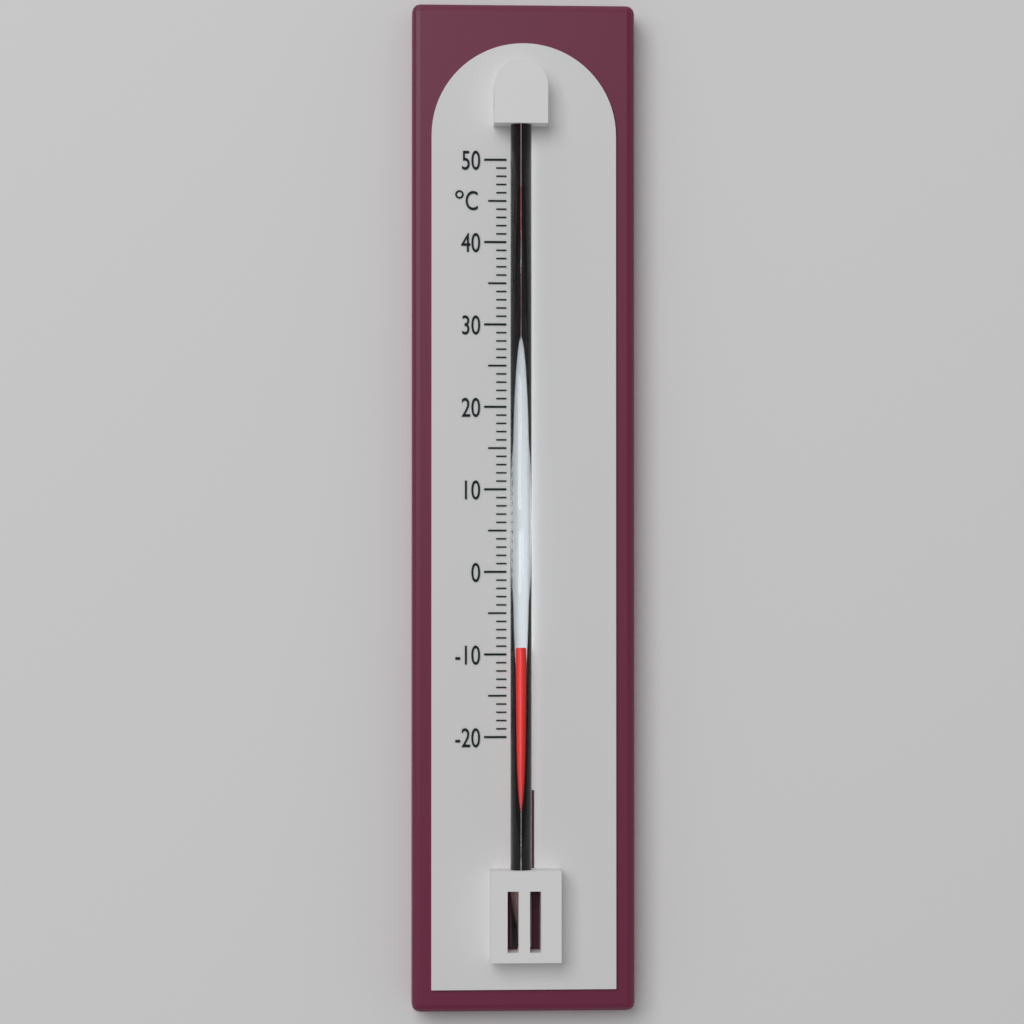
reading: -9 °C
